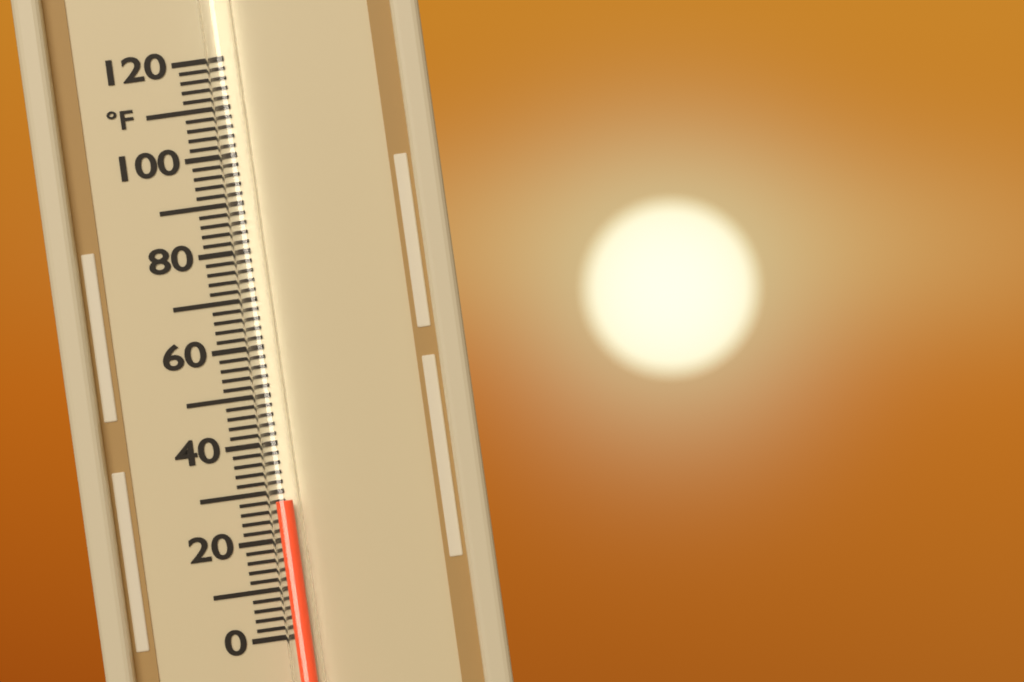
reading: 28 °F
